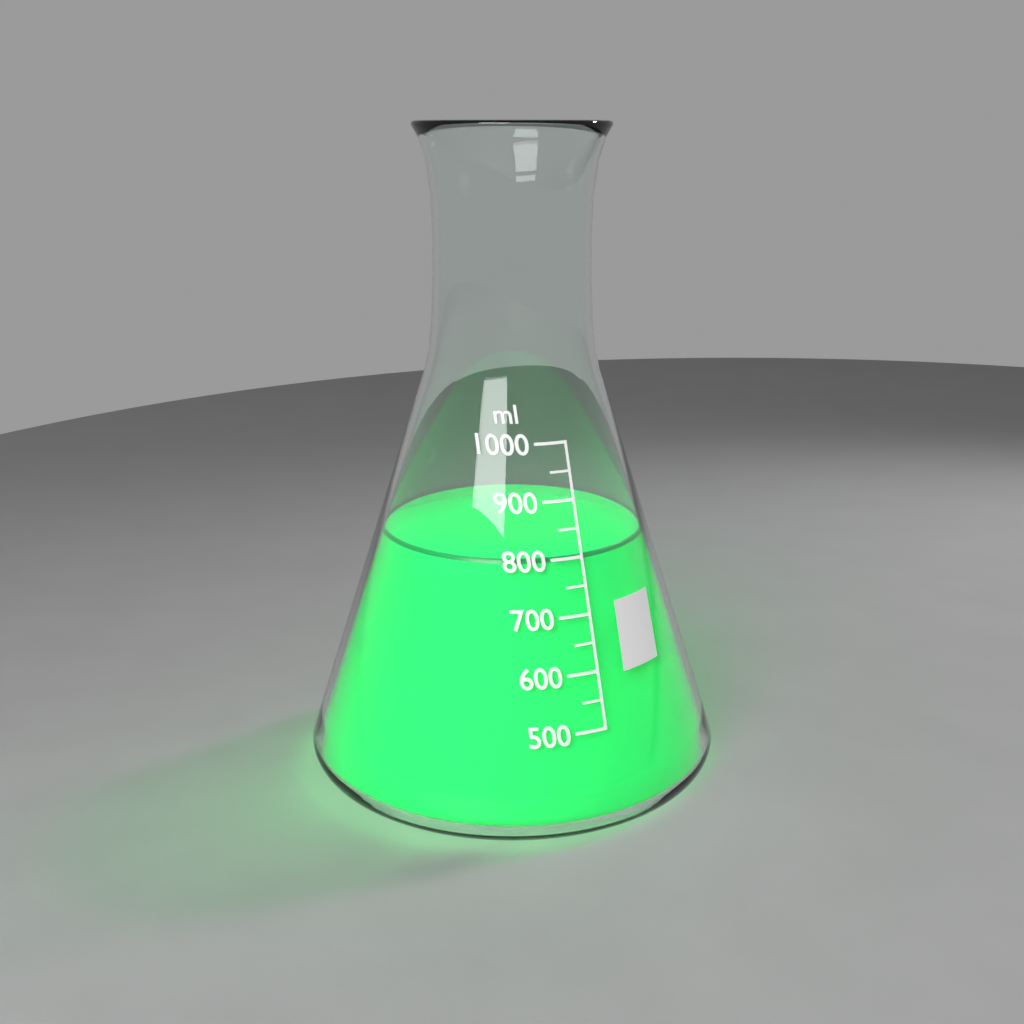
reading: 800 ml
